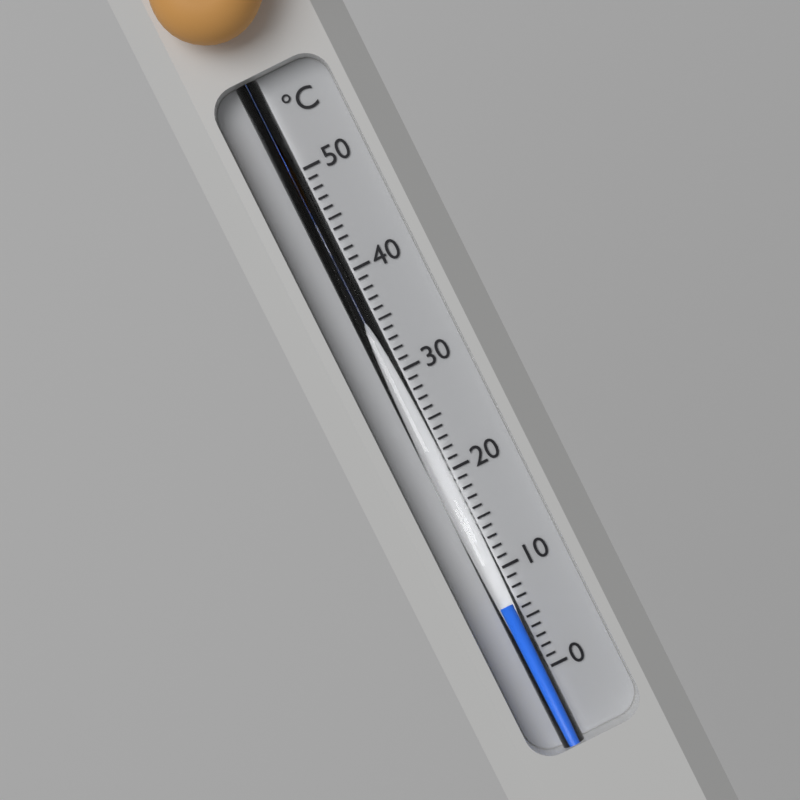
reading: 7 °C
